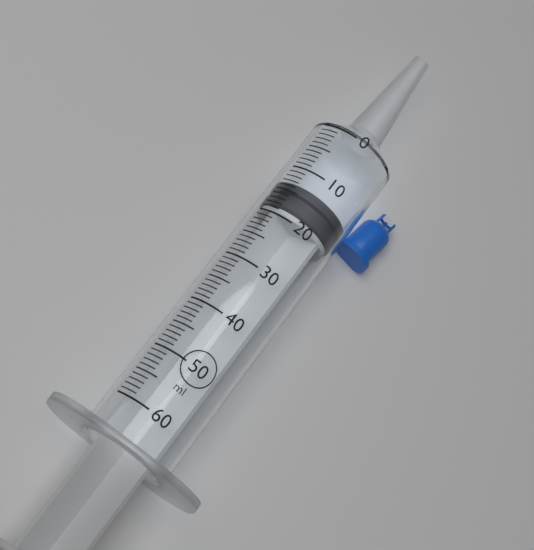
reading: 13 ml
